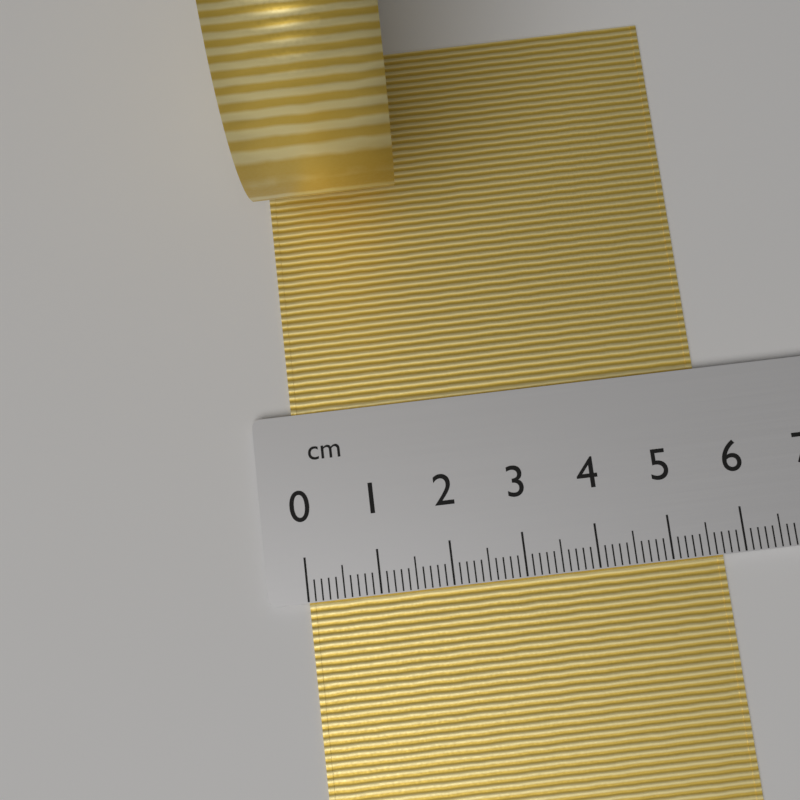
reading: 5.7 cm
